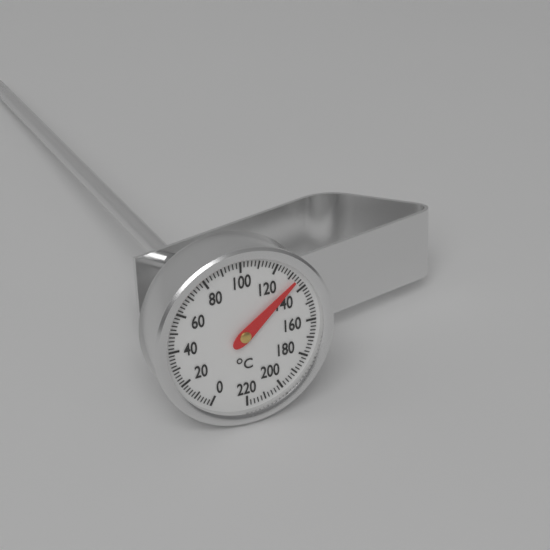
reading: 134 °C
